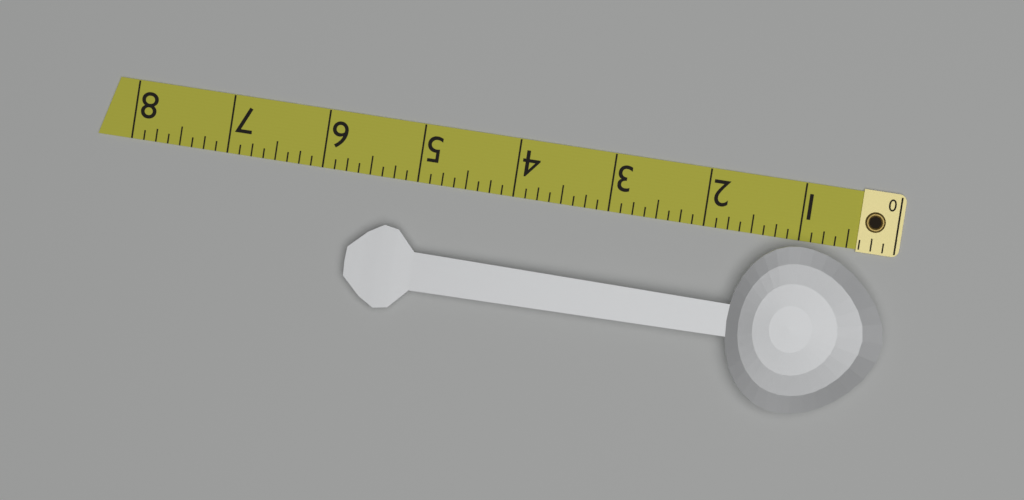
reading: 5.625 (no unit)
